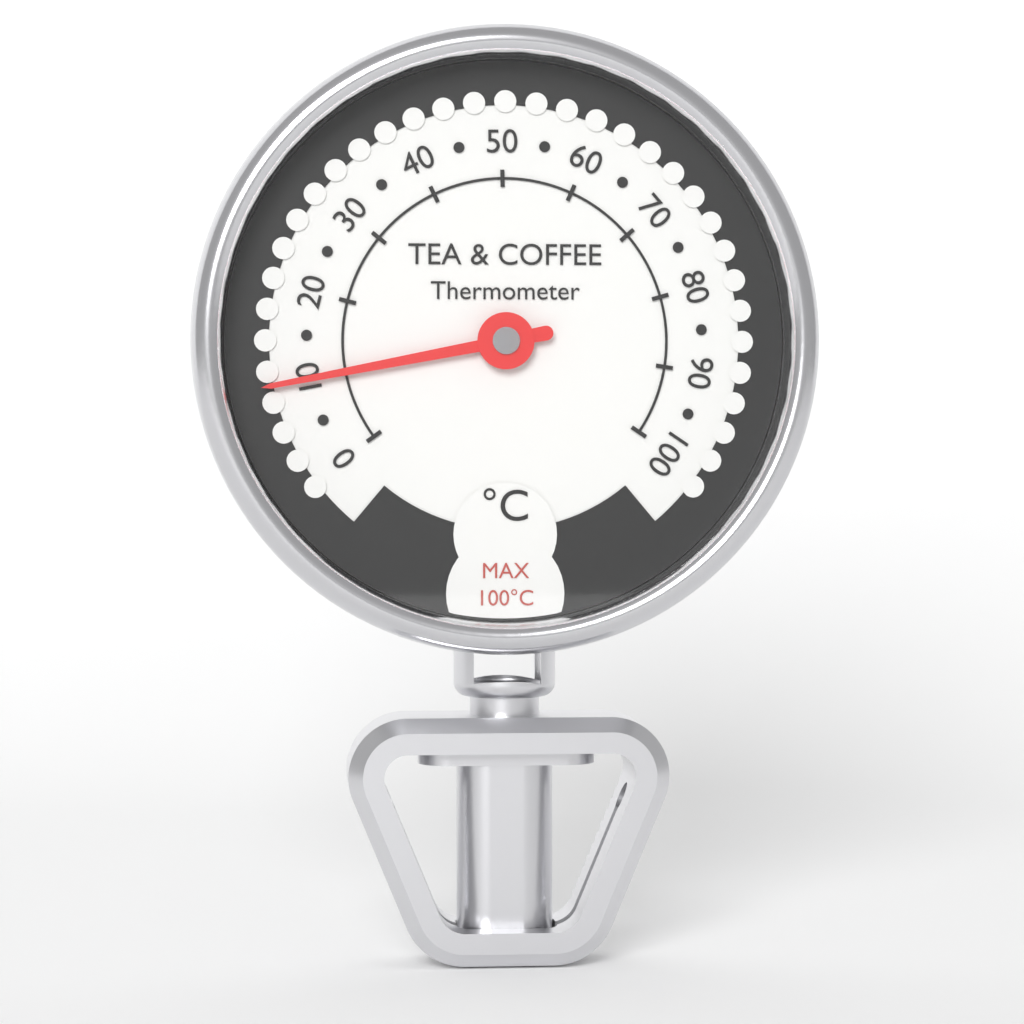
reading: 10 °C
